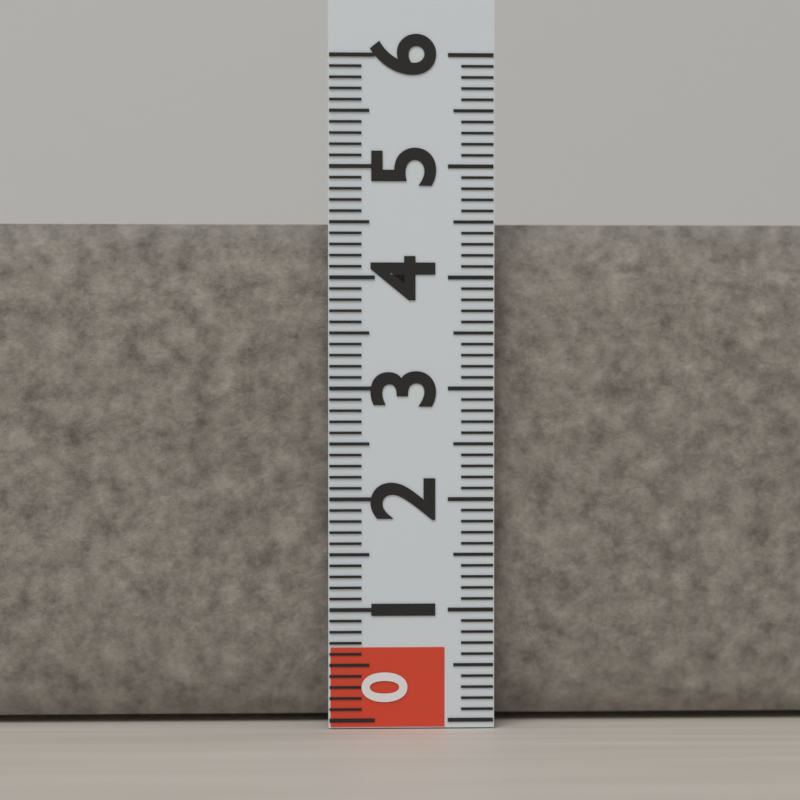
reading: 4.5 (no unit)
